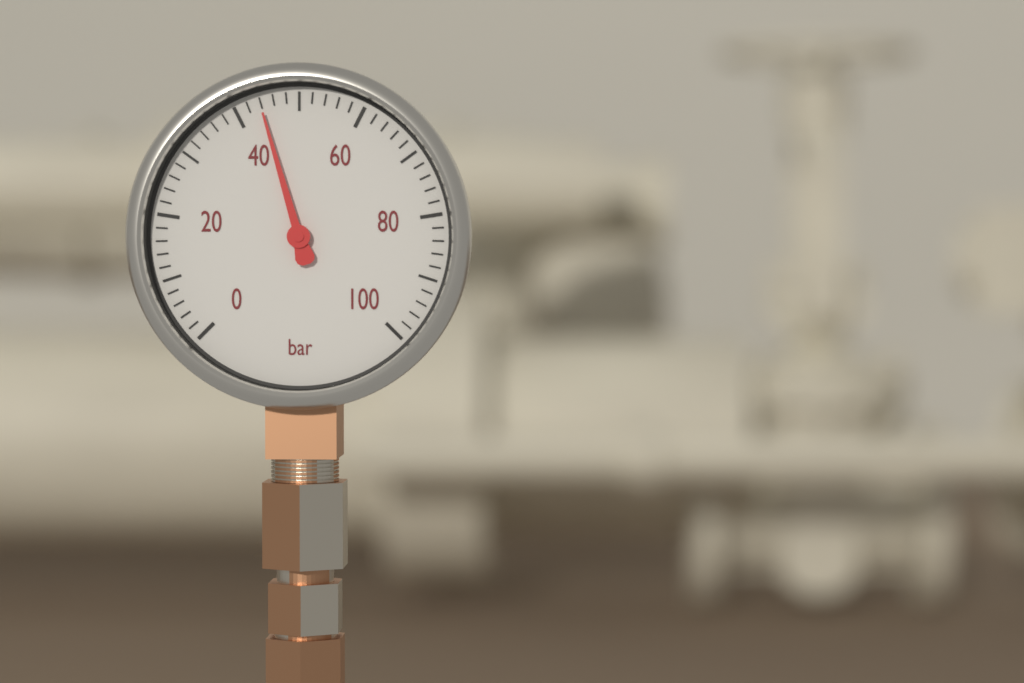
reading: 44 bar
